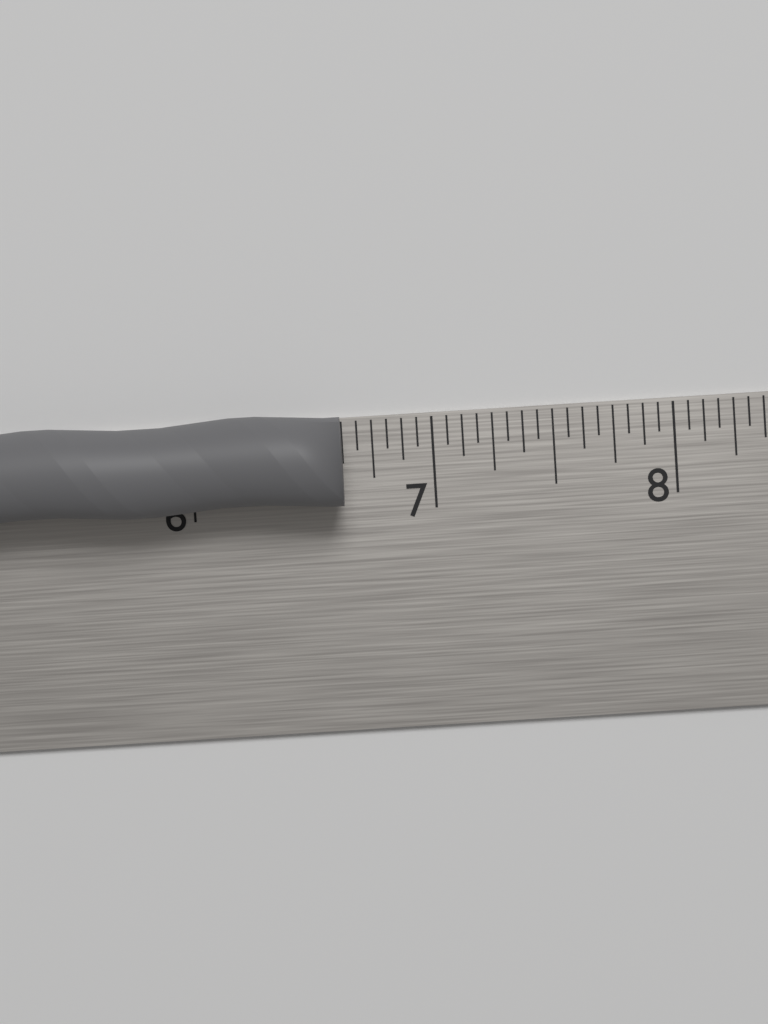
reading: 6.6250 in
